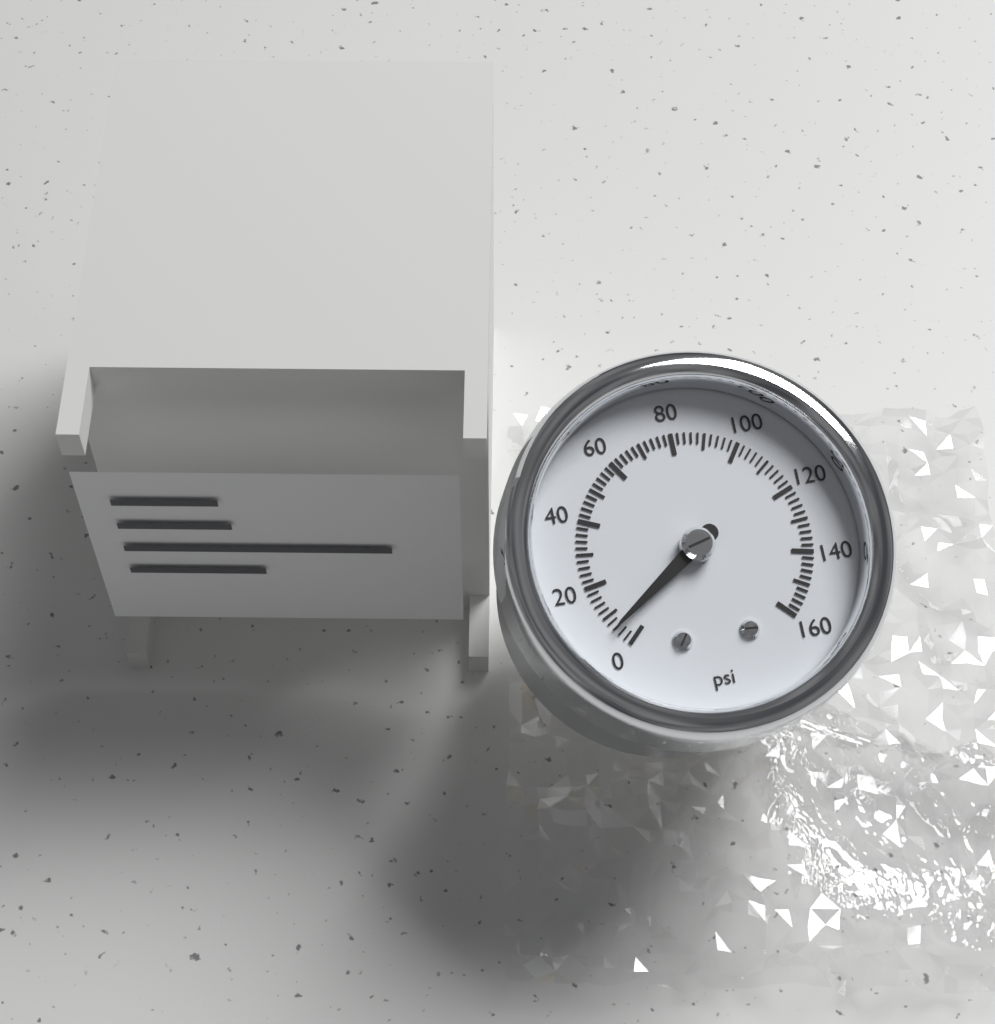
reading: 6 psi
